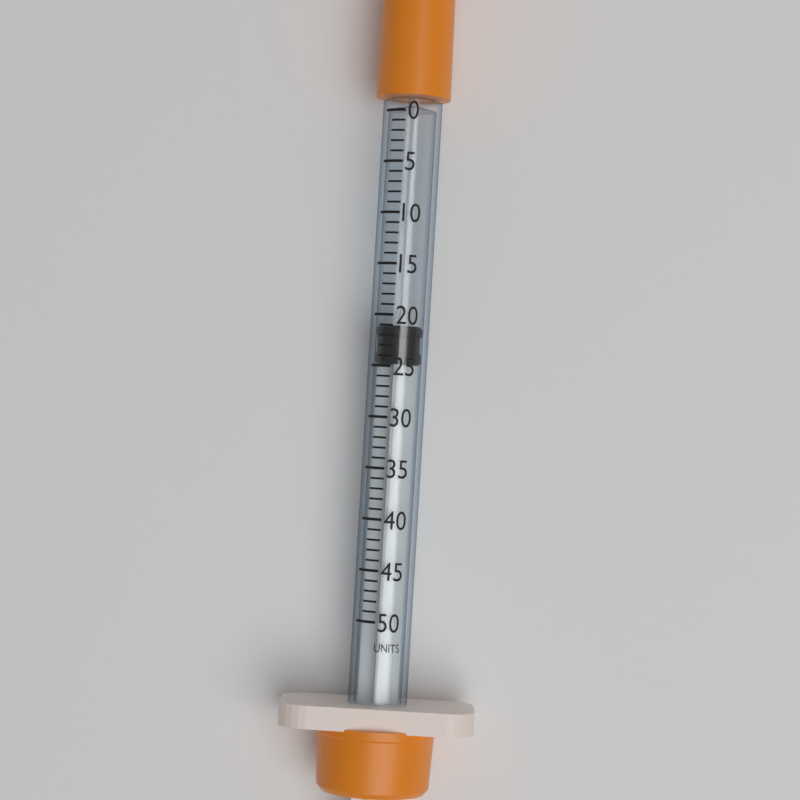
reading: 21 units
